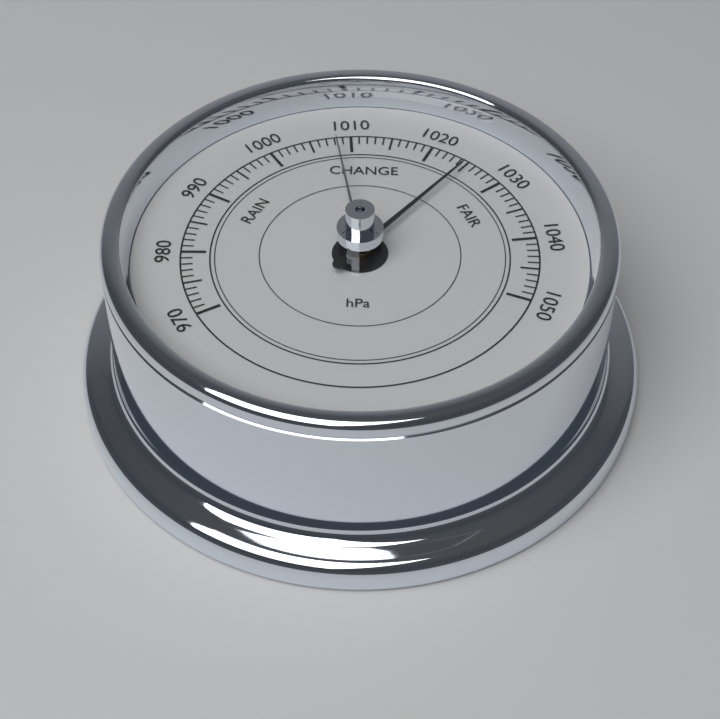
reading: 1025 hPa
